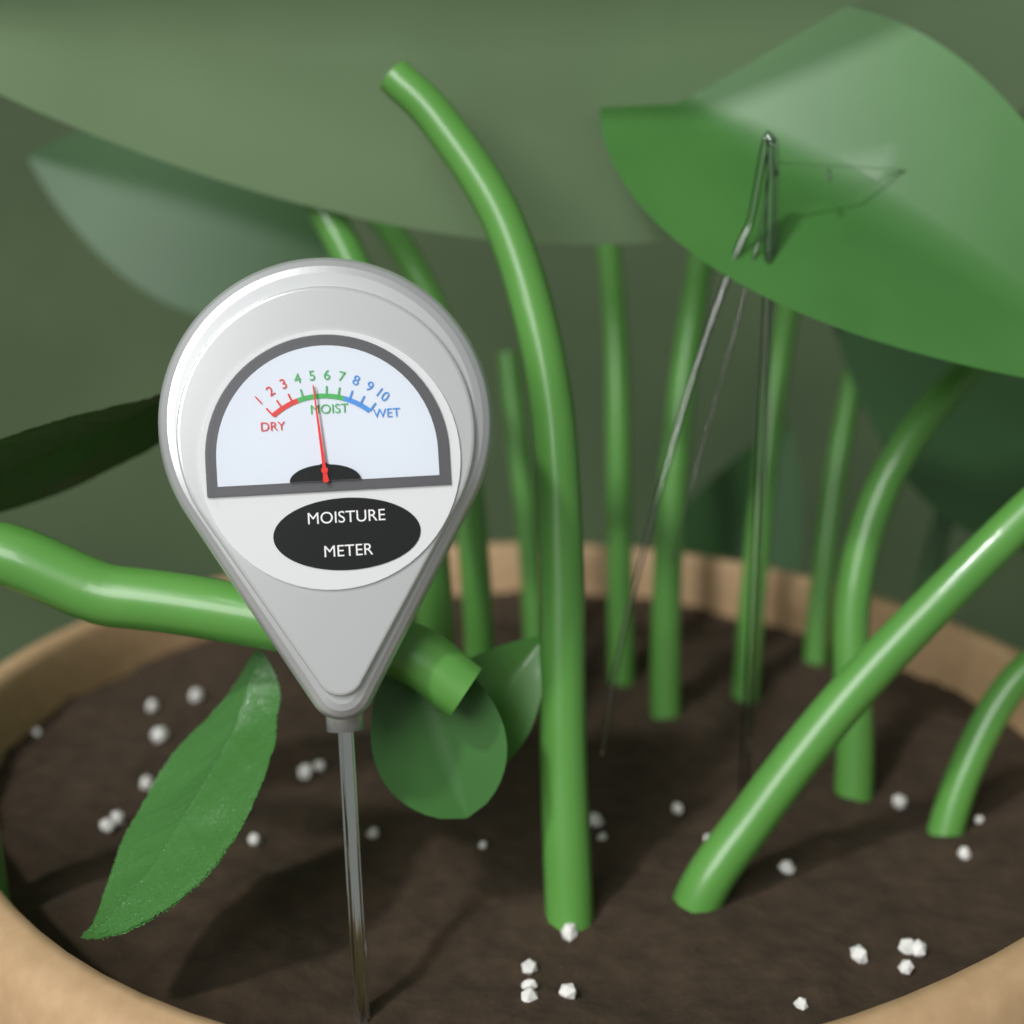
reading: 5 (no unit)
